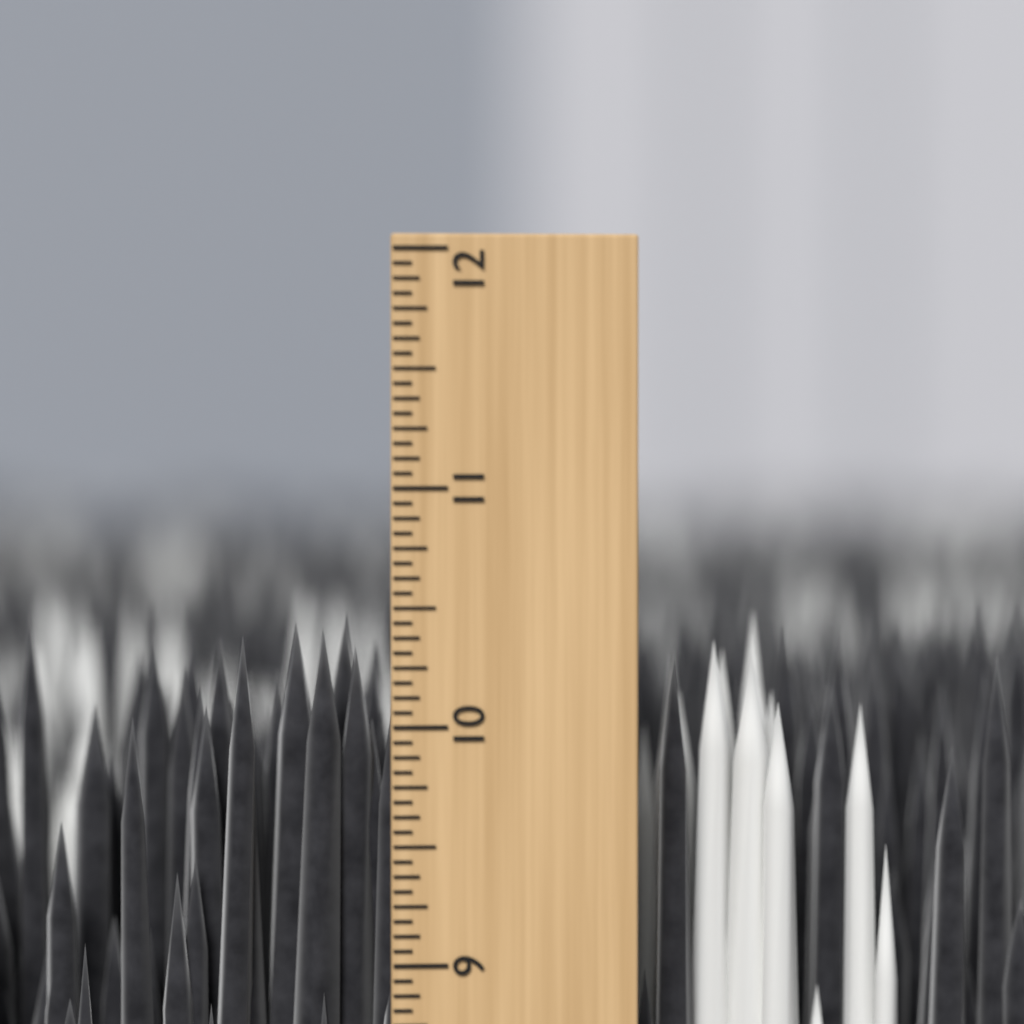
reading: 10.4375 inch
